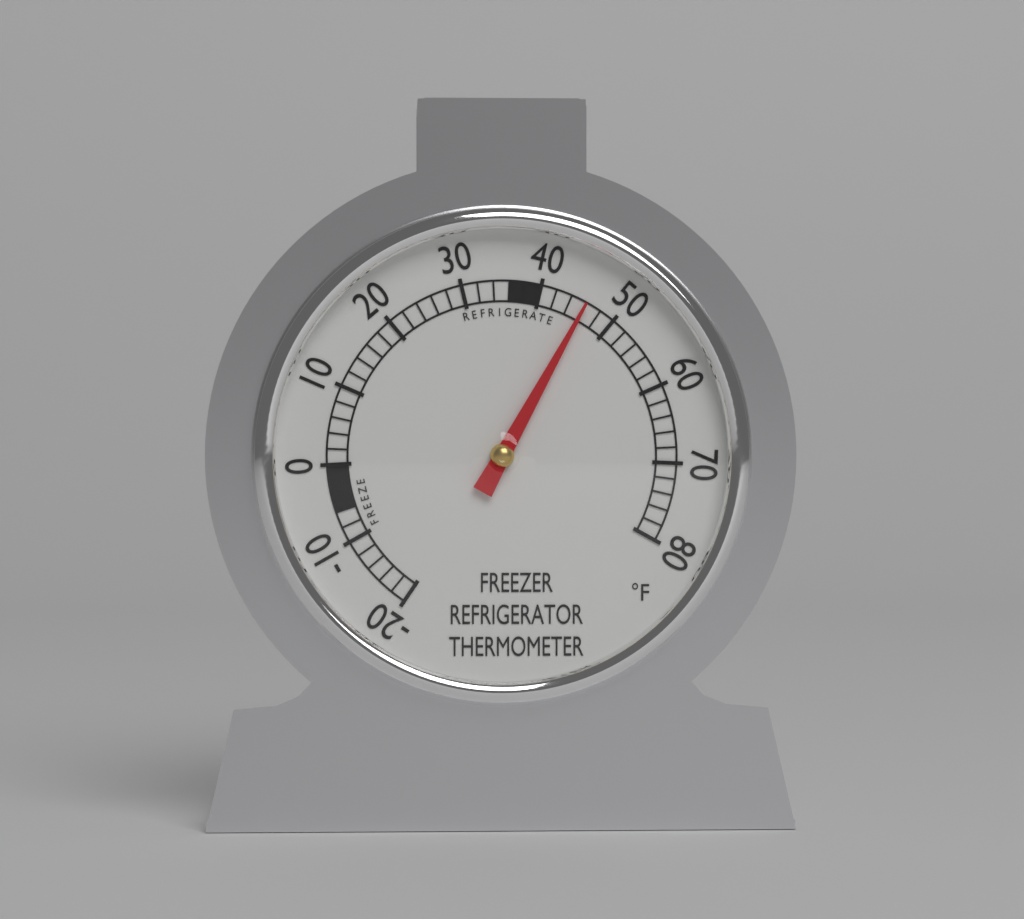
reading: 46 °F
